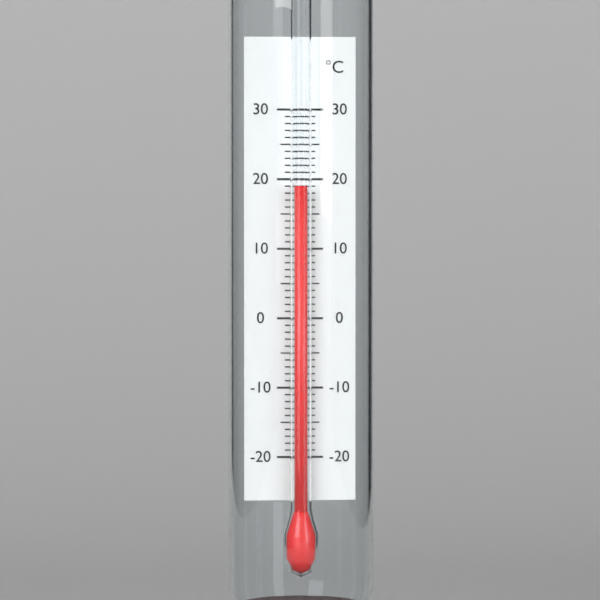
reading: 19 °C
